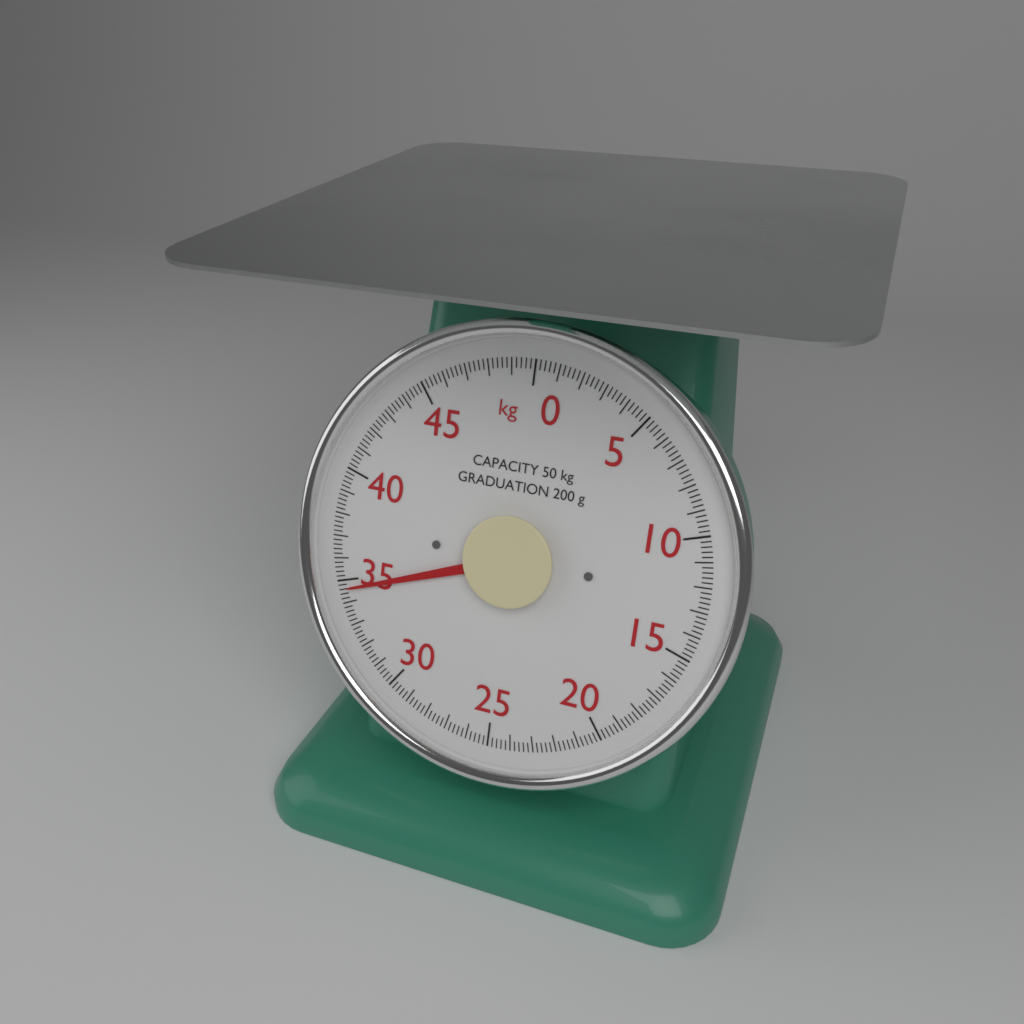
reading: 34.6 kg
